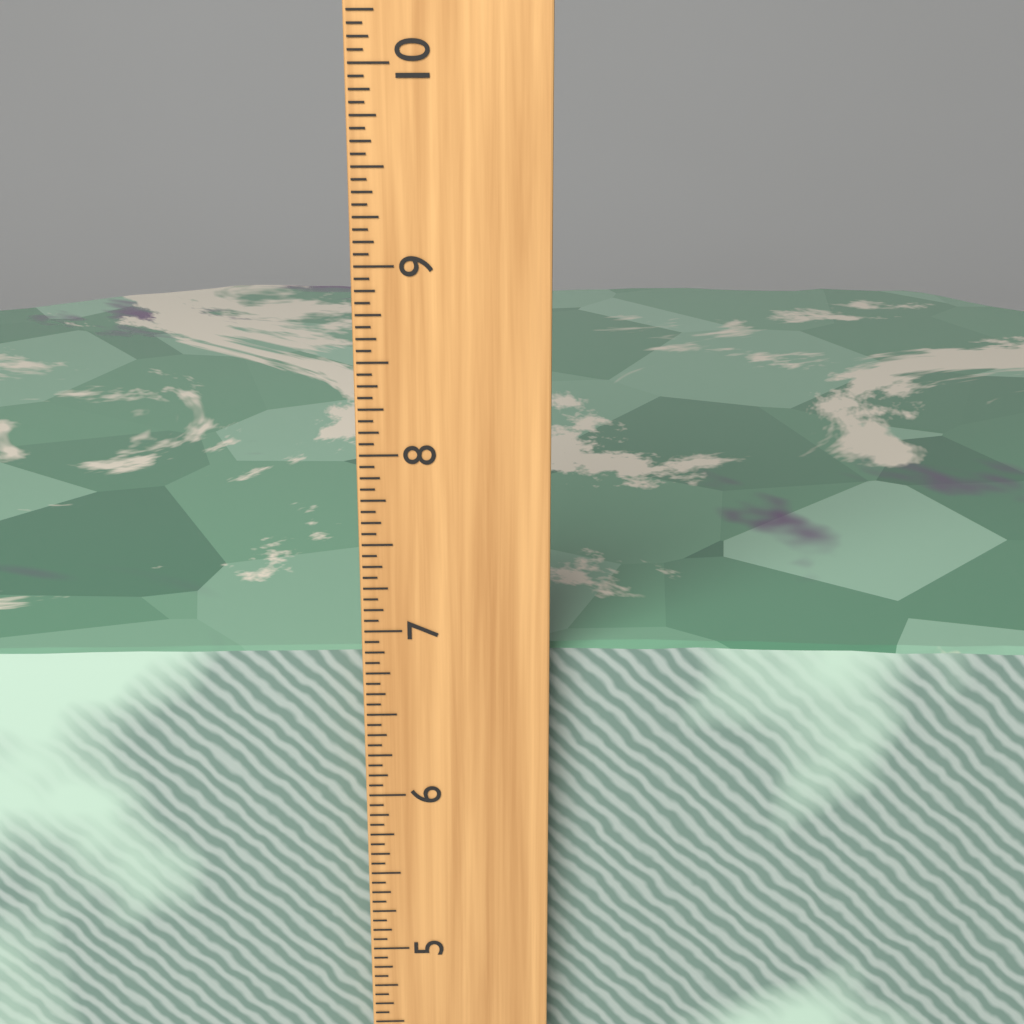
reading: 6.8125 inch
